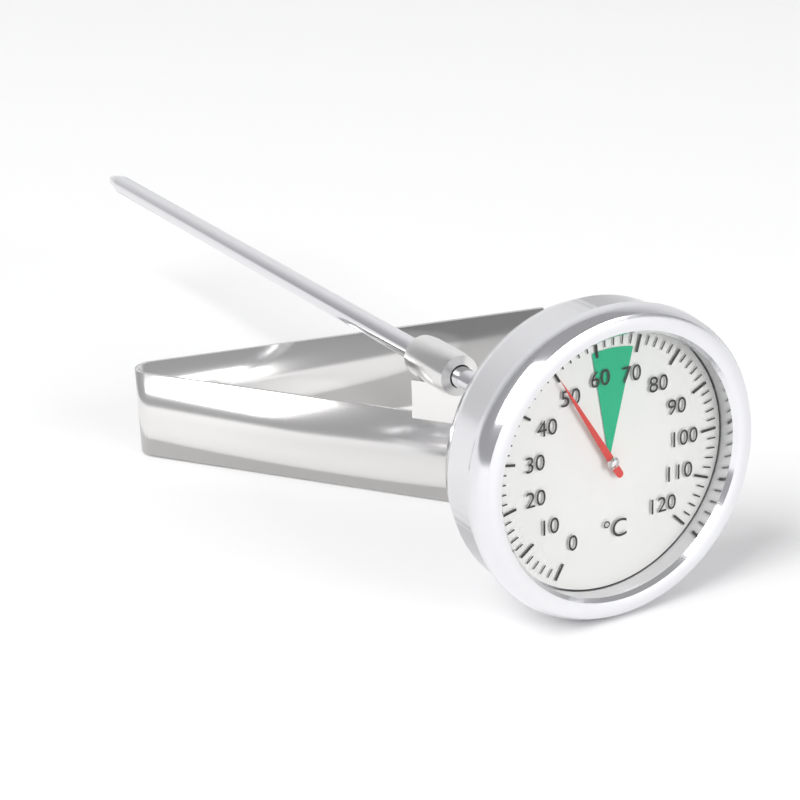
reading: 50 °C
